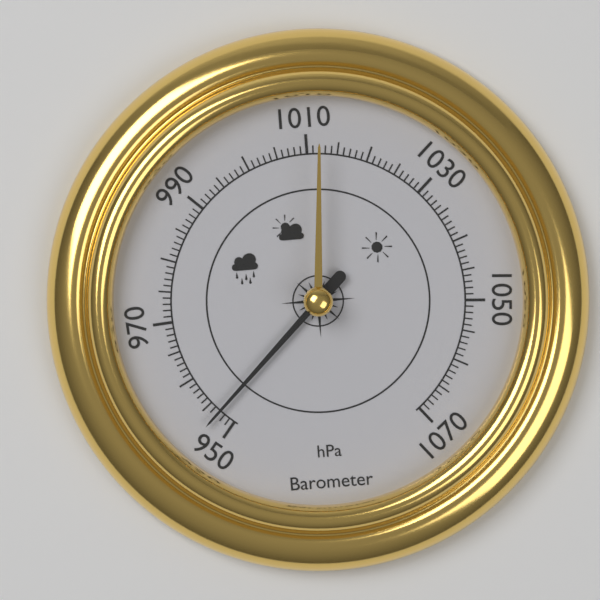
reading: 953 hPa
